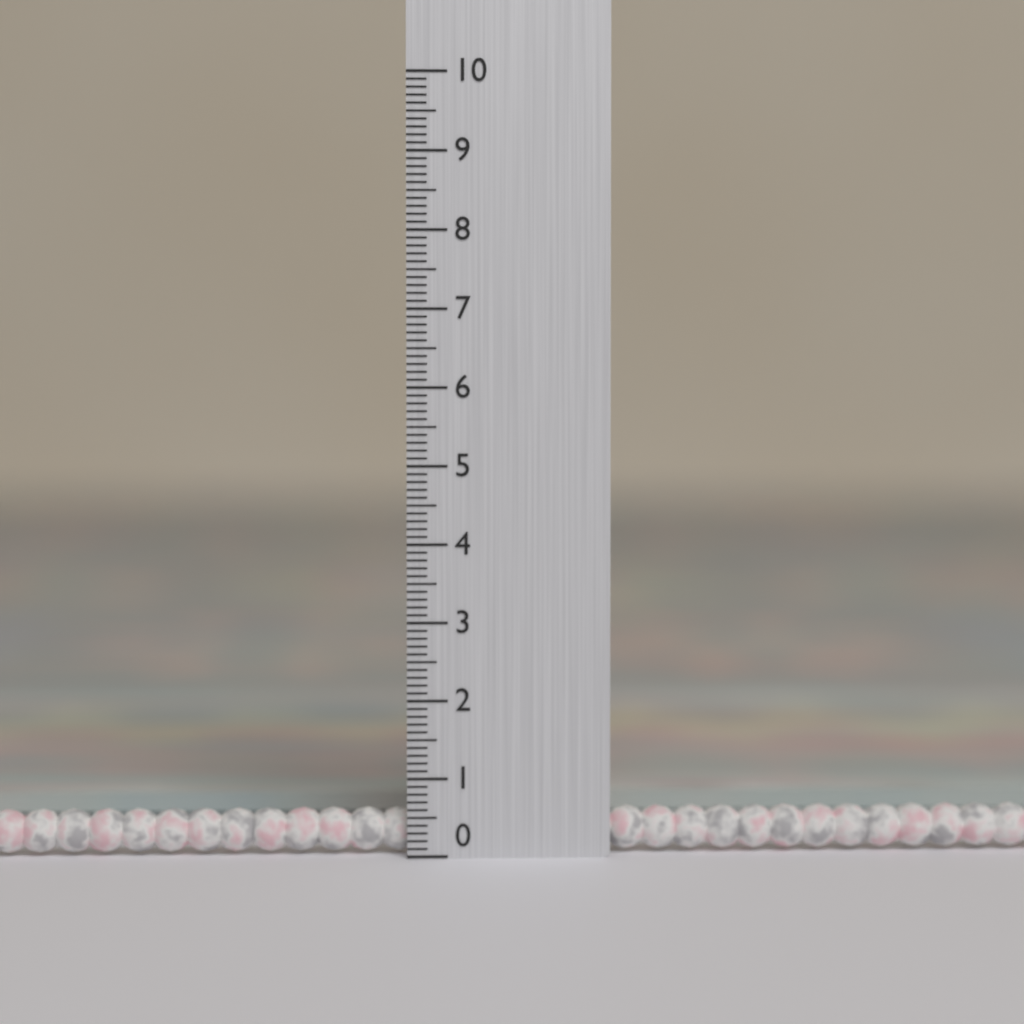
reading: 0.6 (no unit)
